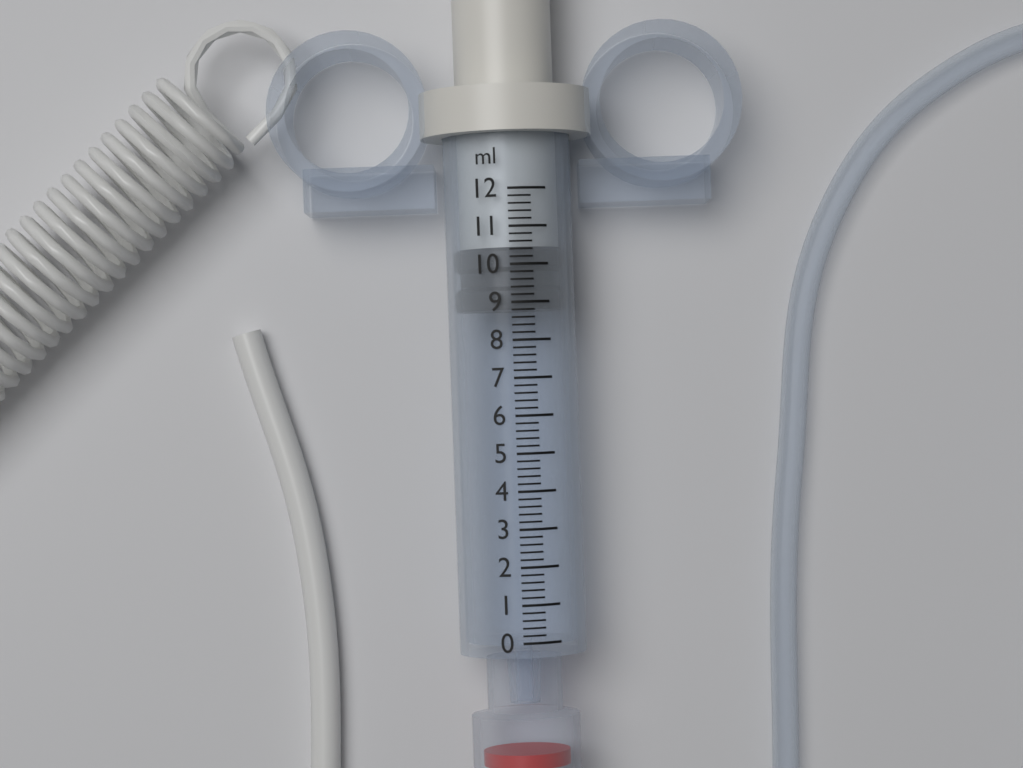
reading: 8.8 ml
